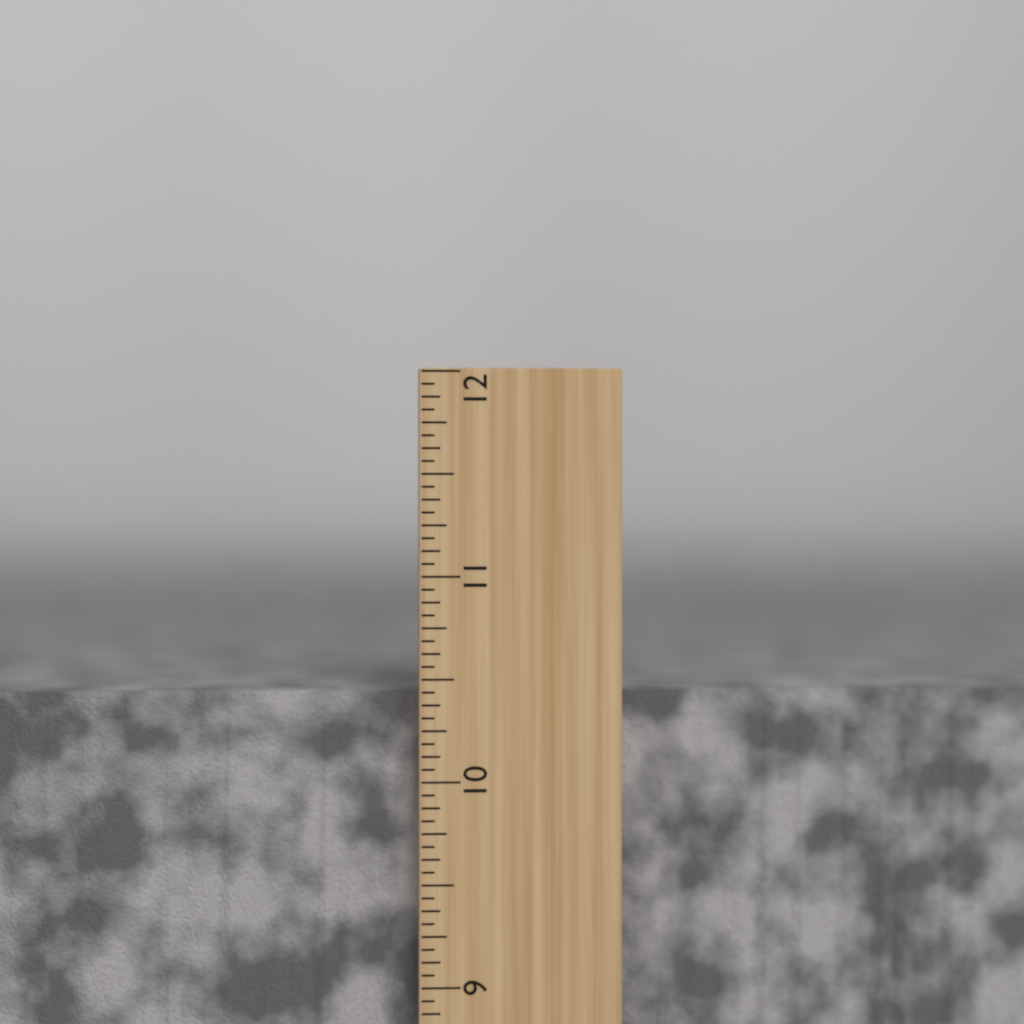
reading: 10.4375 inch
